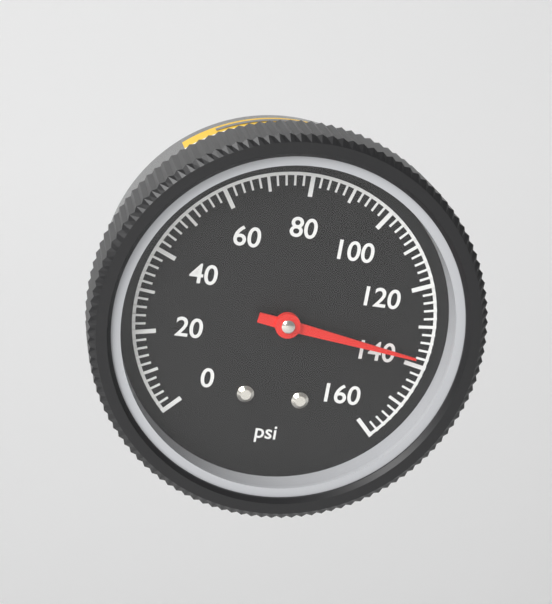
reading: 138 psi
